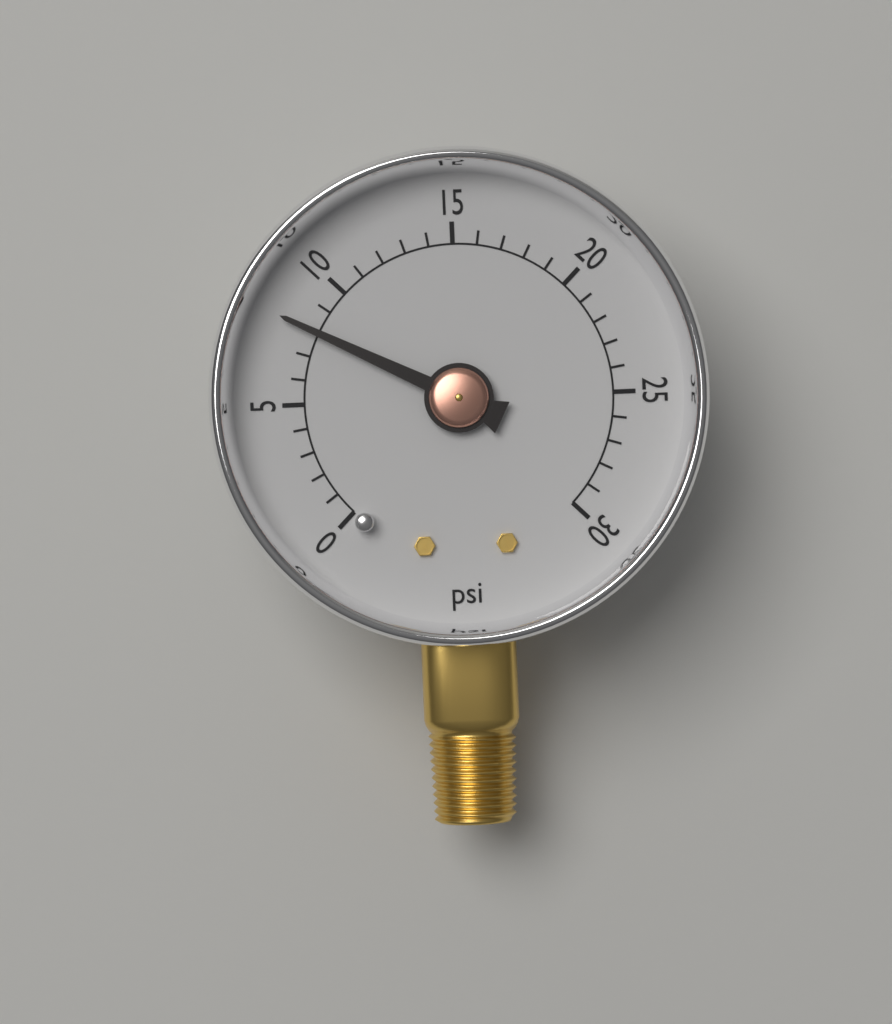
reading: 8 psi
